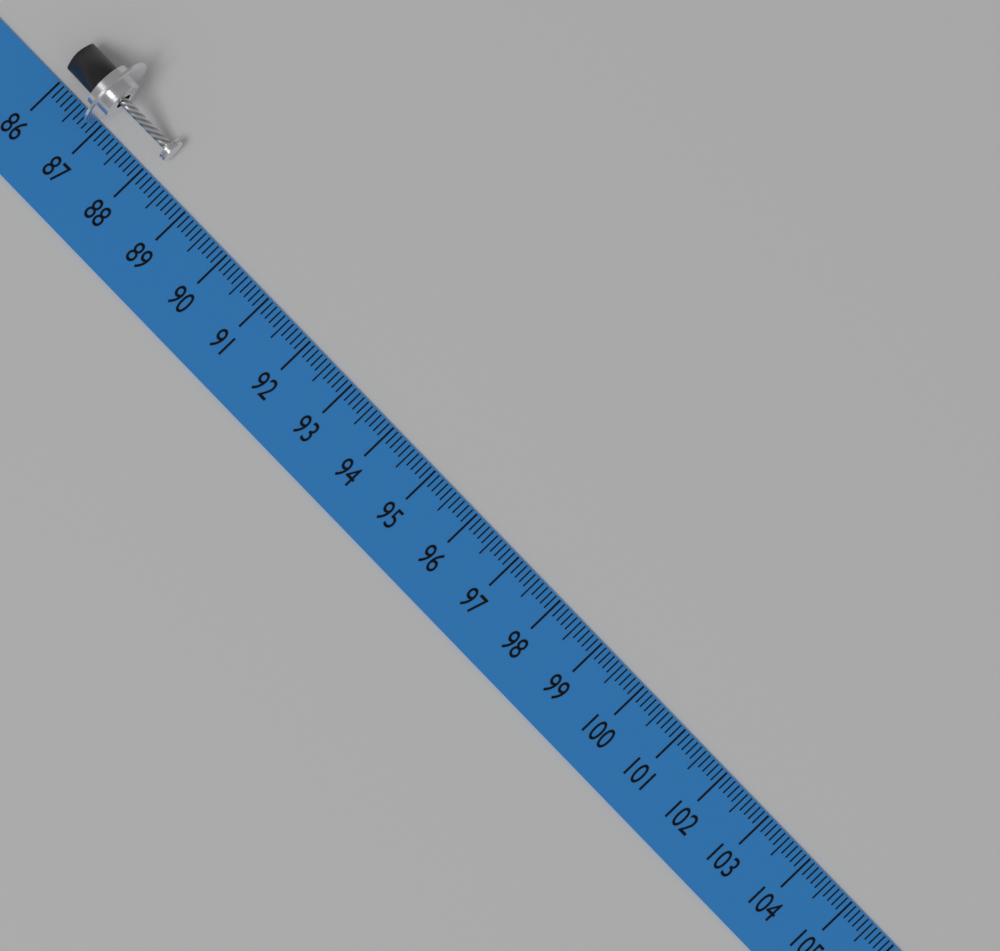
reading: 88.2 (no unit)
